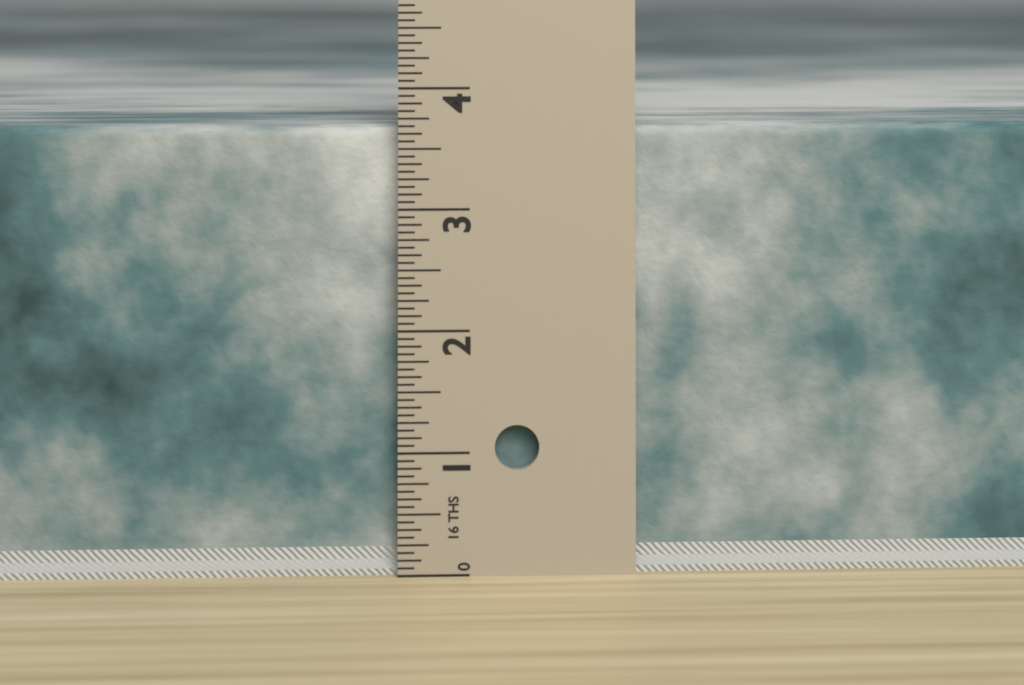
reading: 3.6875 in
